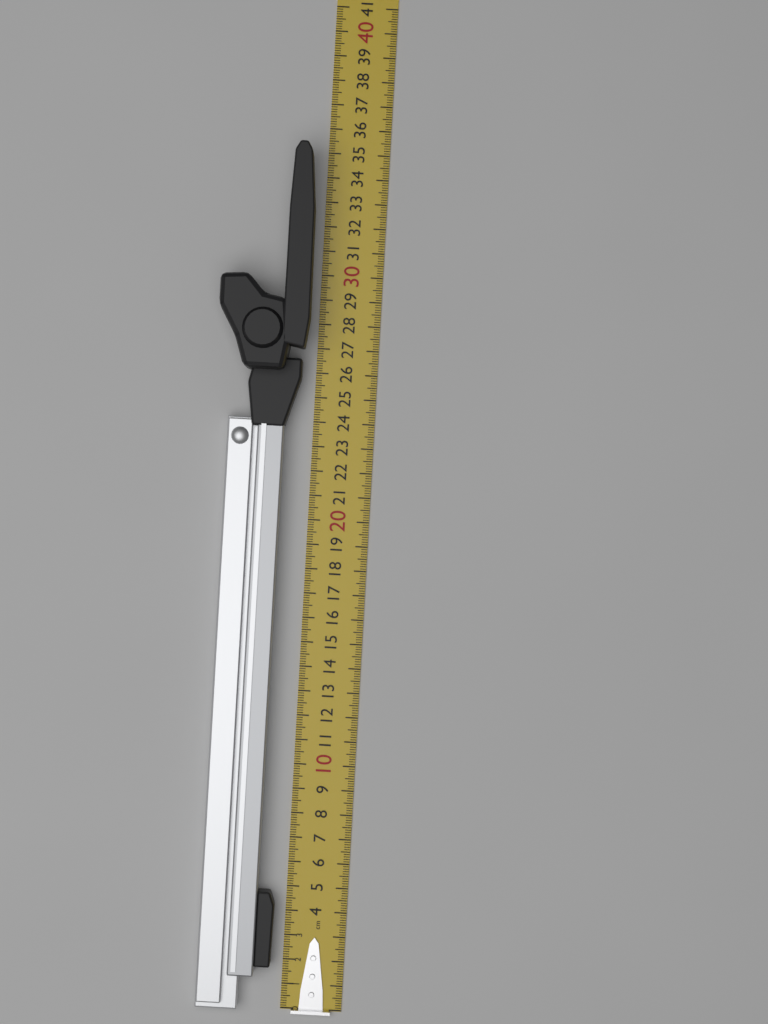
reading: 35.1 cm
